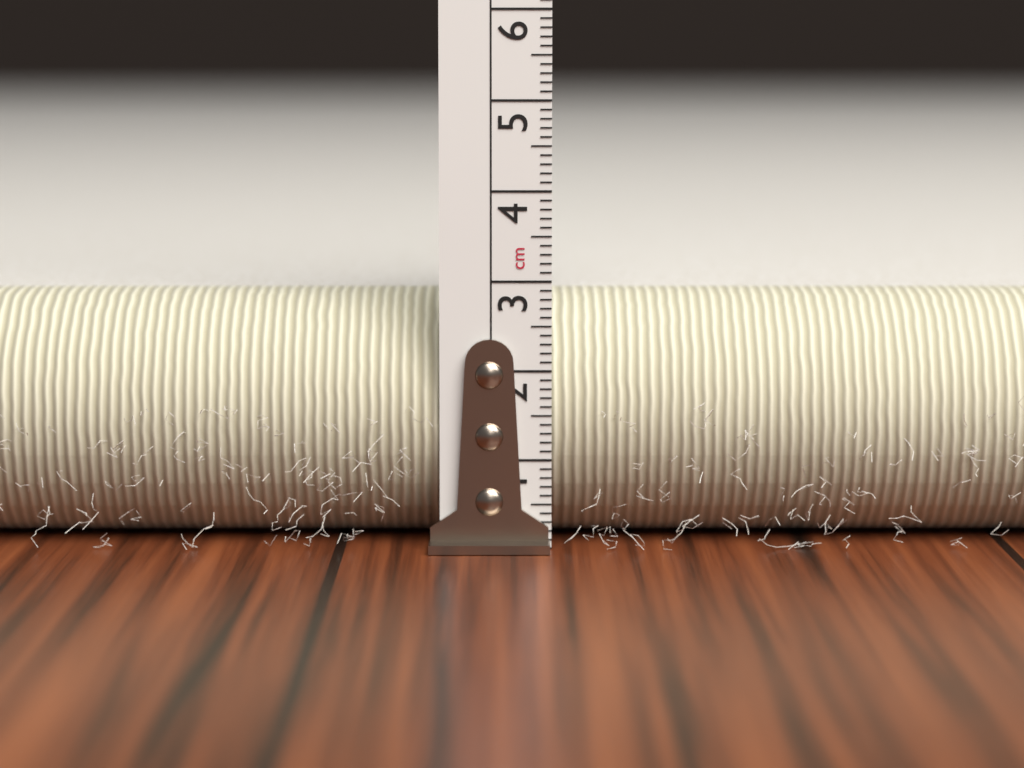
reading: 2.8 cm
